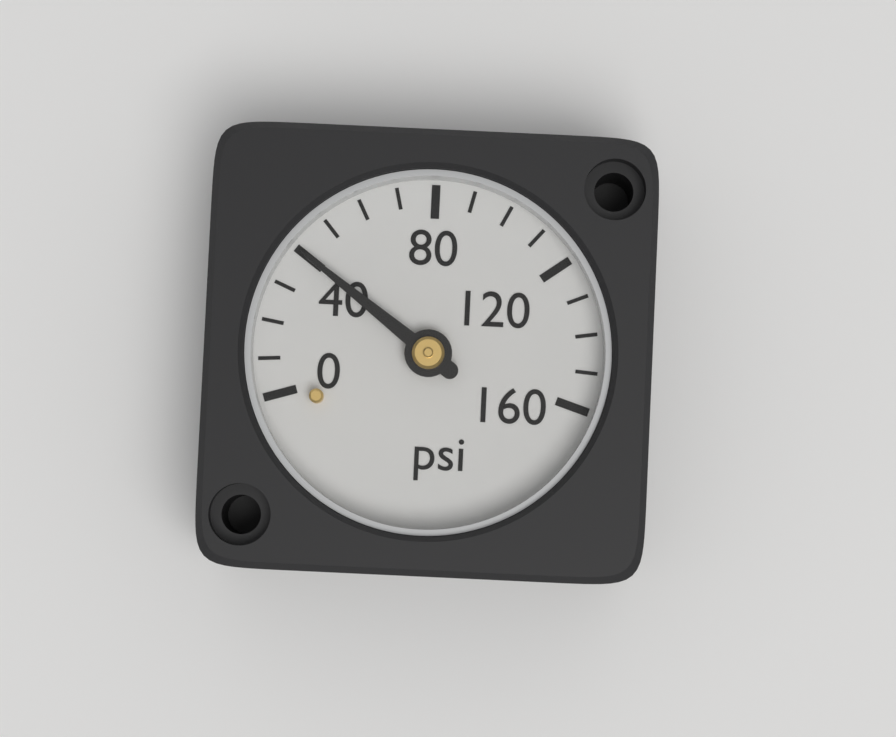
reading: 40 psi
